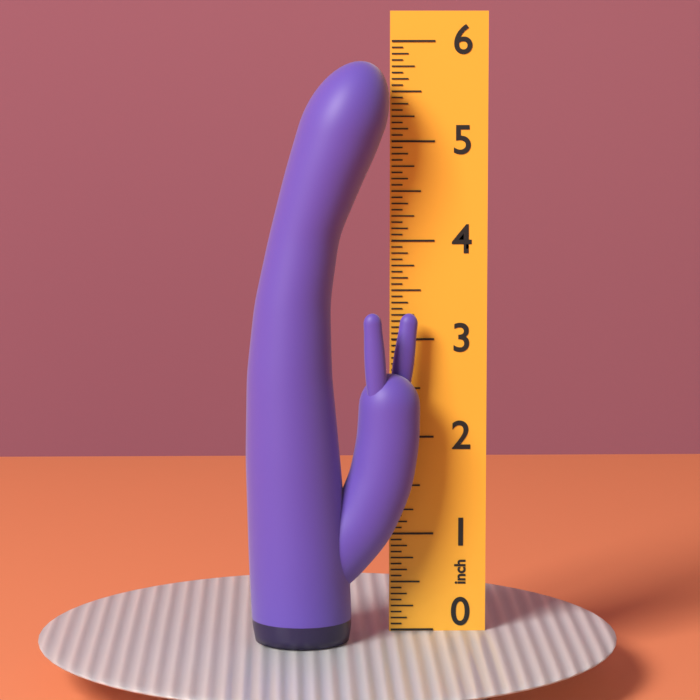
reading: 5.8125 inch
